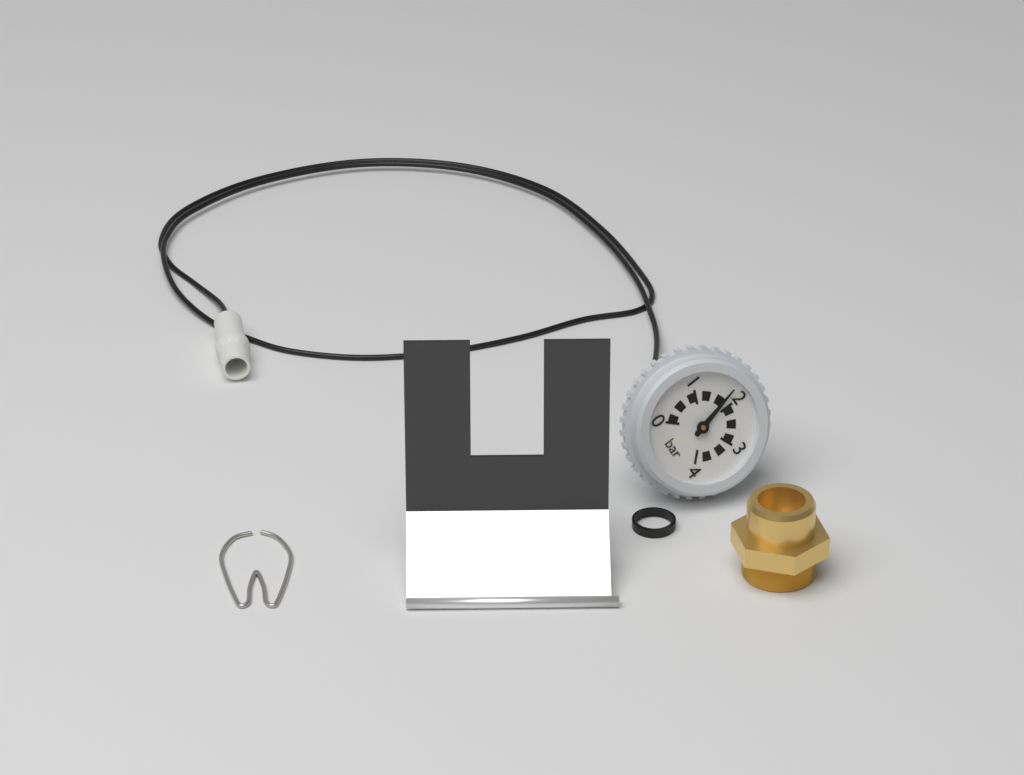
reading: 1.8 bar
